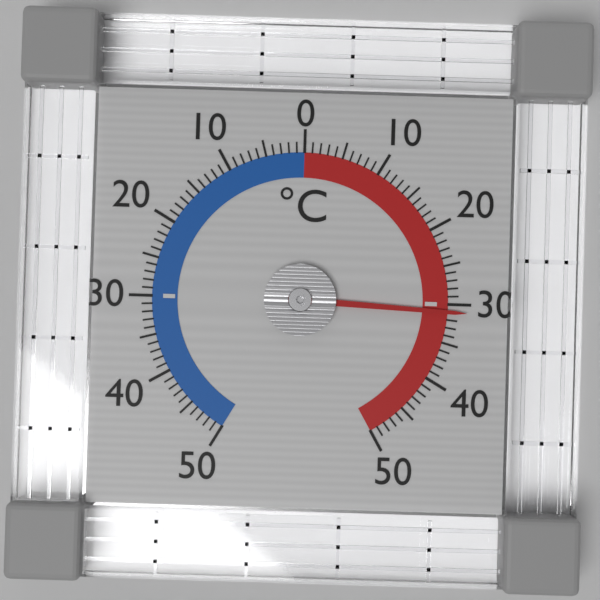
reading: 31 °C
